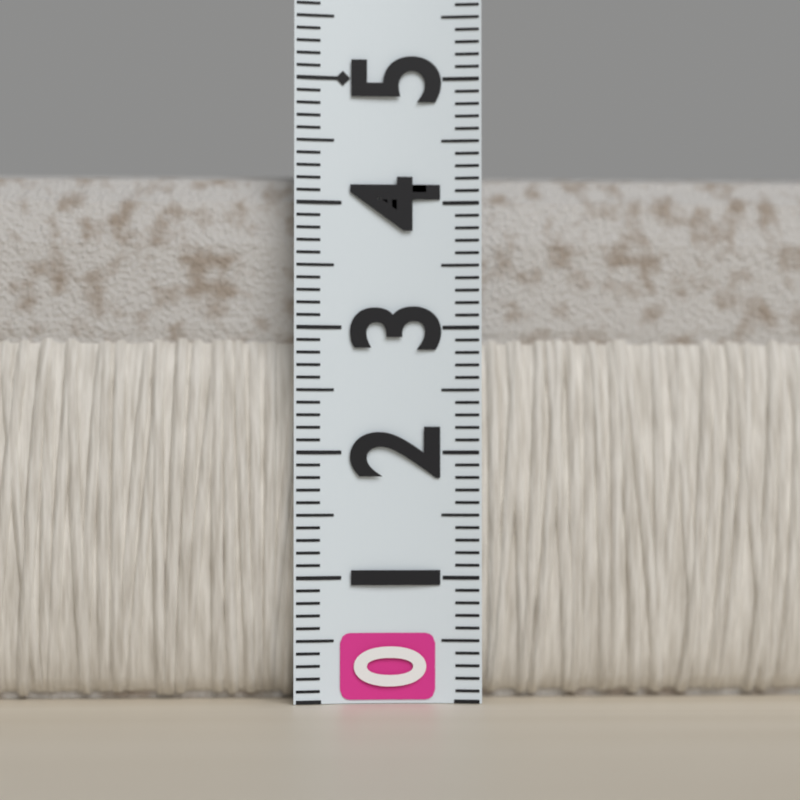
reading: 4.3 (no unit)
